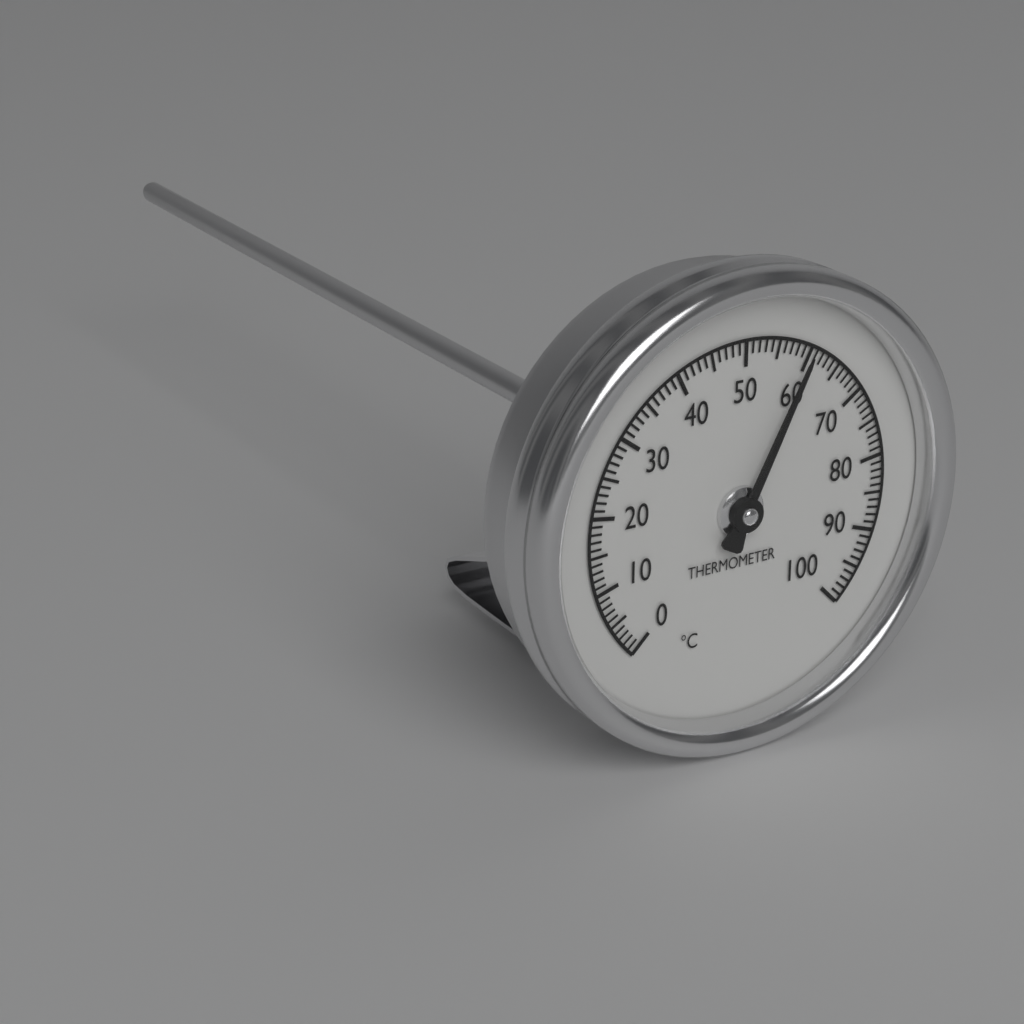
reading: 60 °C
